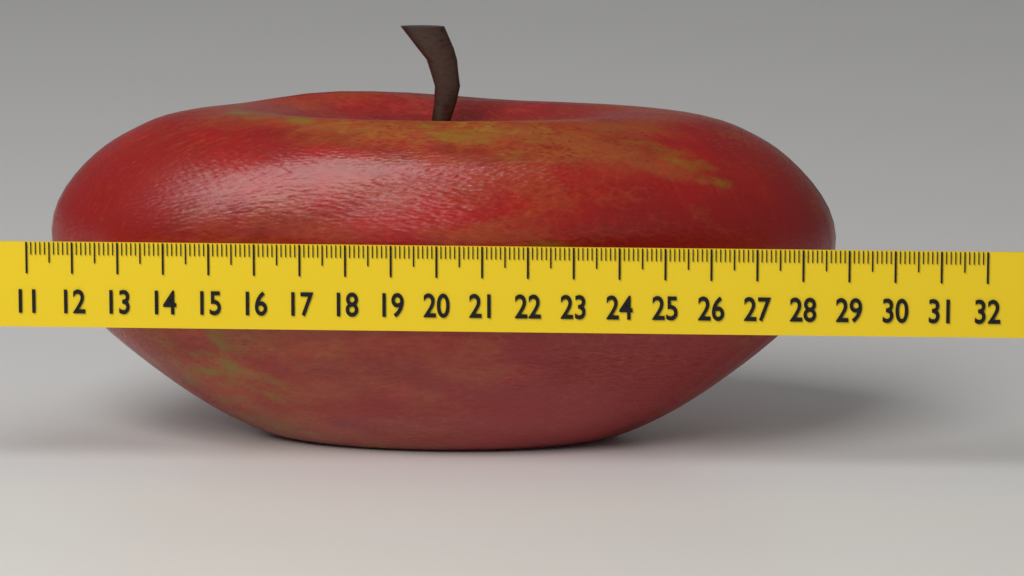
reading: 28.7 (no unit)
